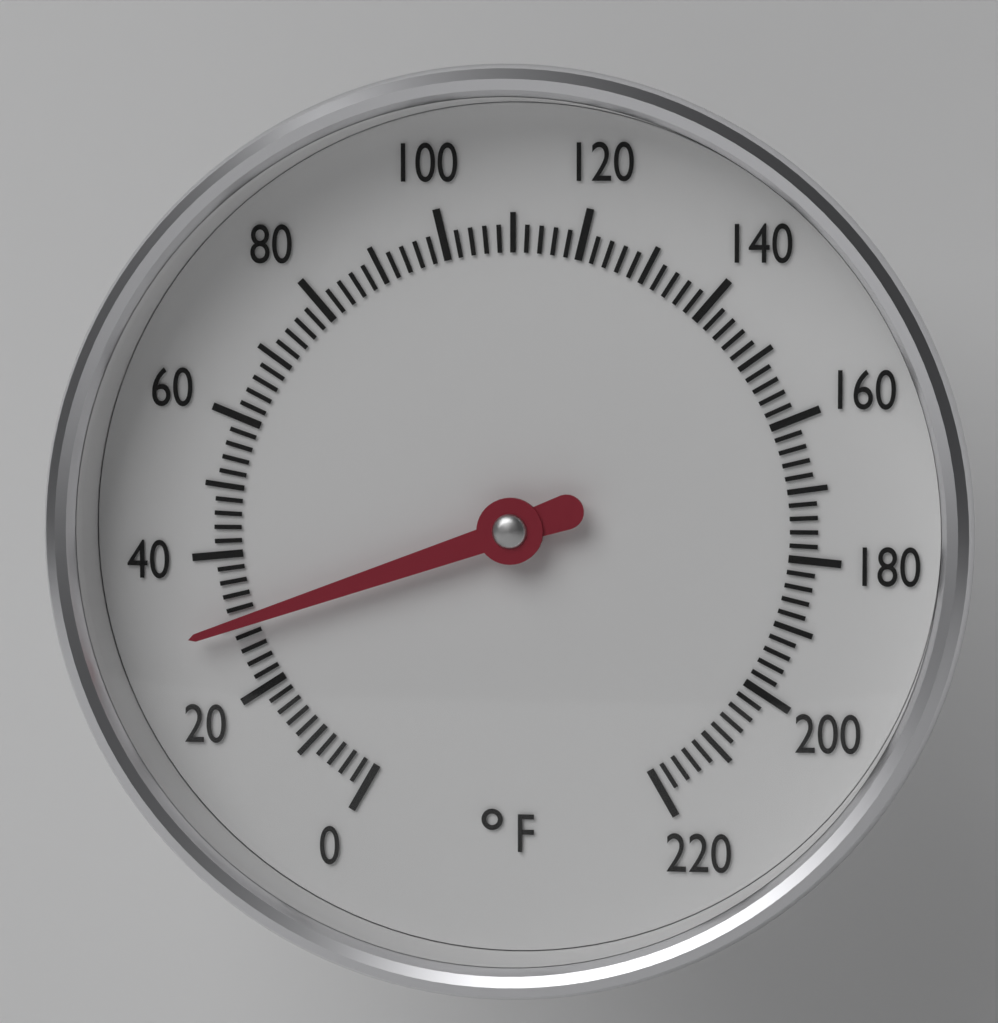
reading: 30 °F
